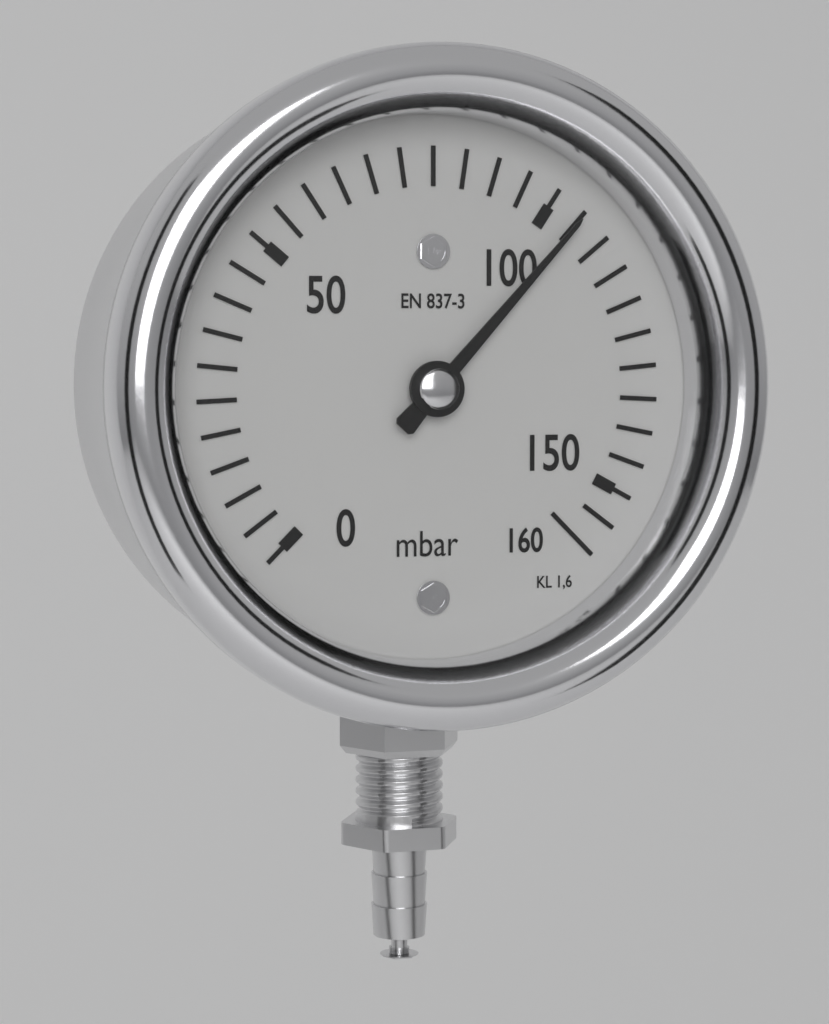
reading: 105 mbar
